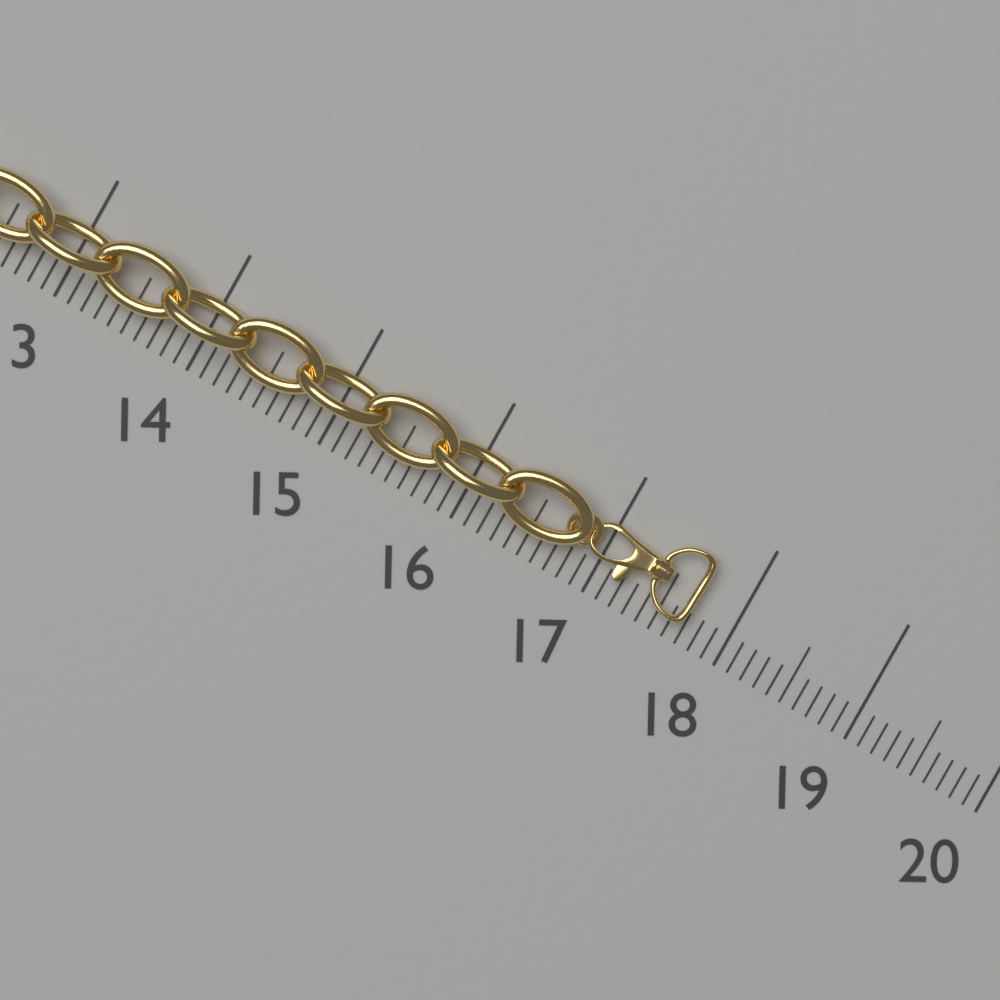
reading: 17.7 (no unit)
